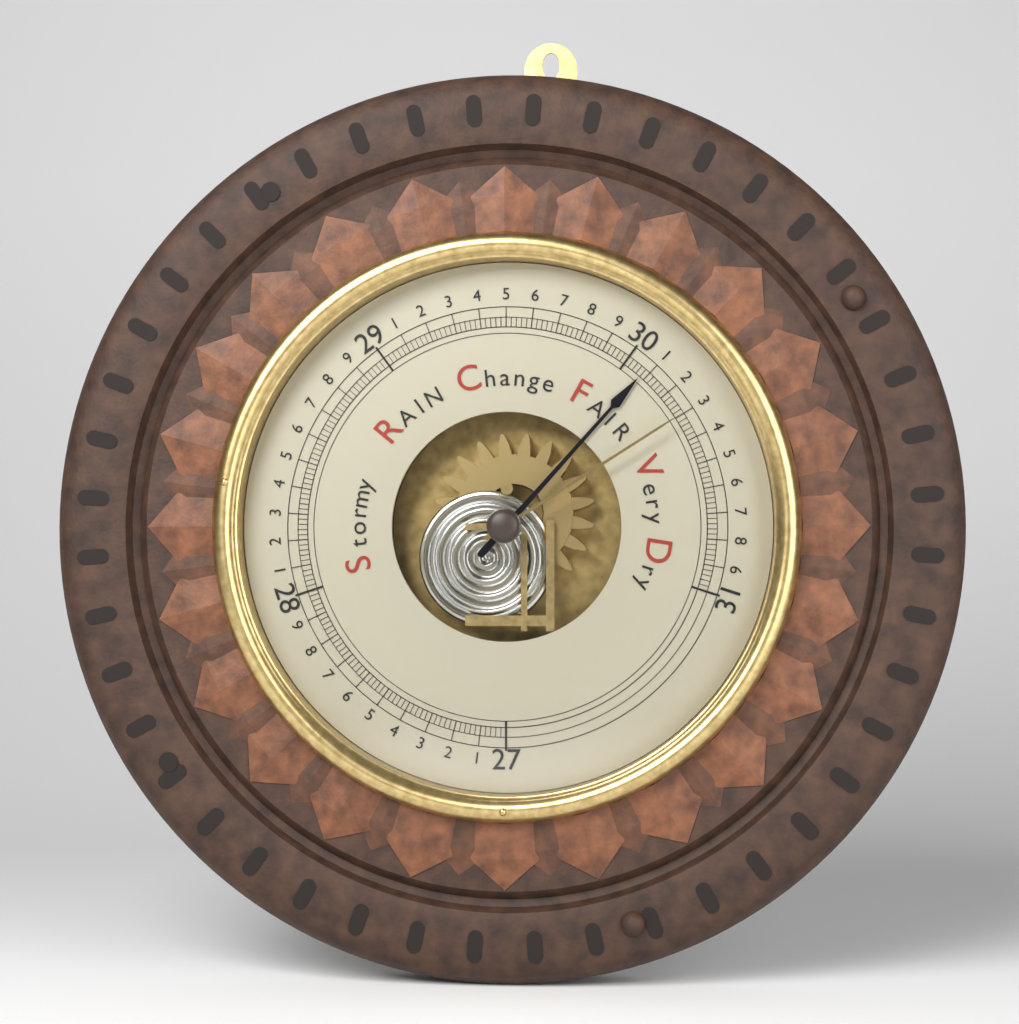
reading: 30.08 inHg
